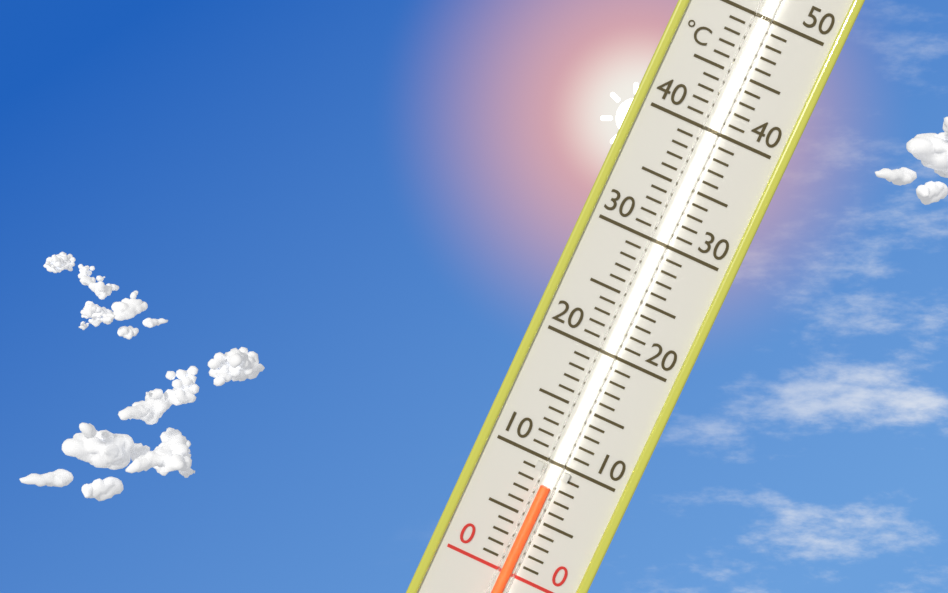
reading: 8 °C
